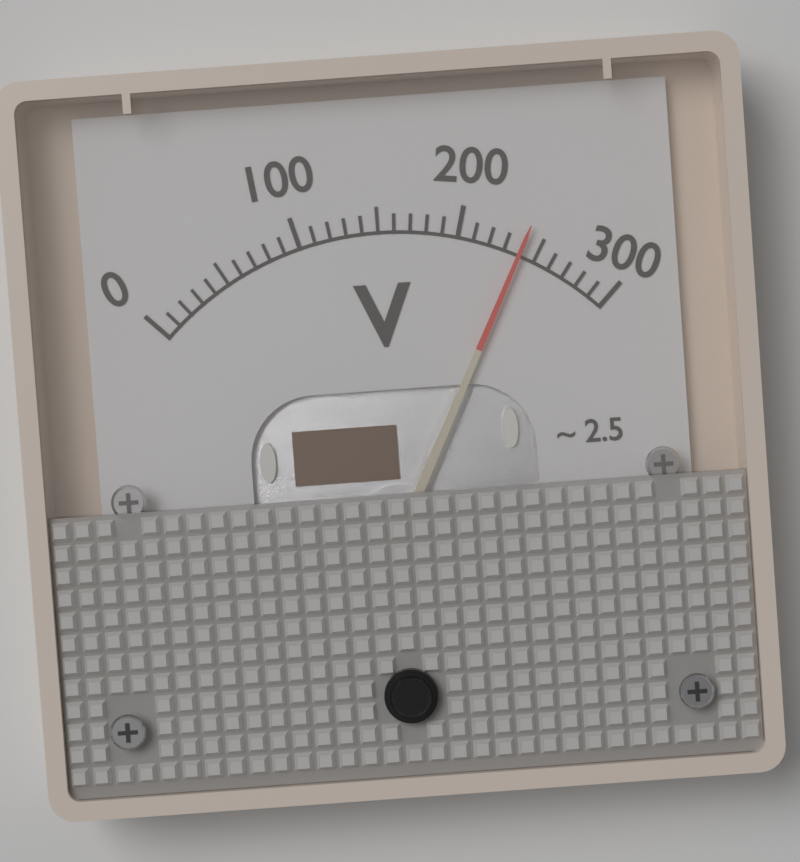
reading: 240 V
